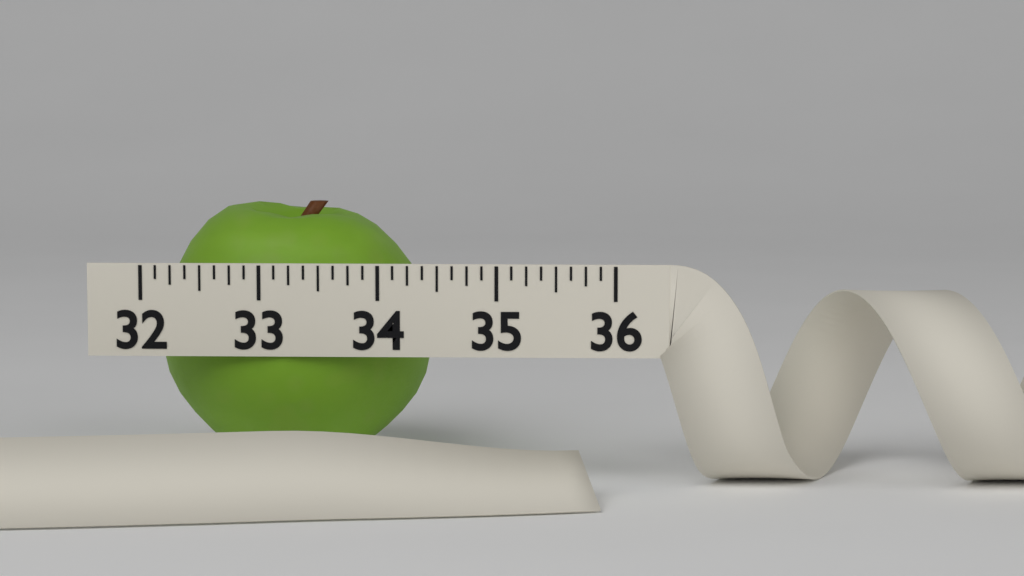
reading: 34.375 (no unit)
